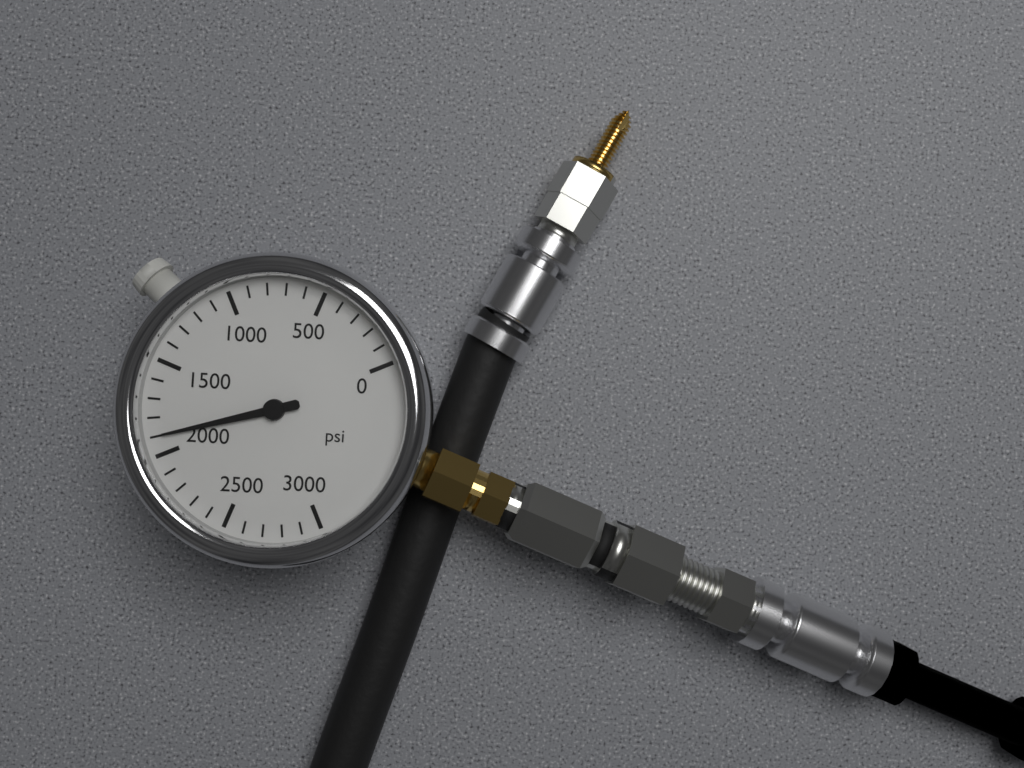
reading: 1900 psi
